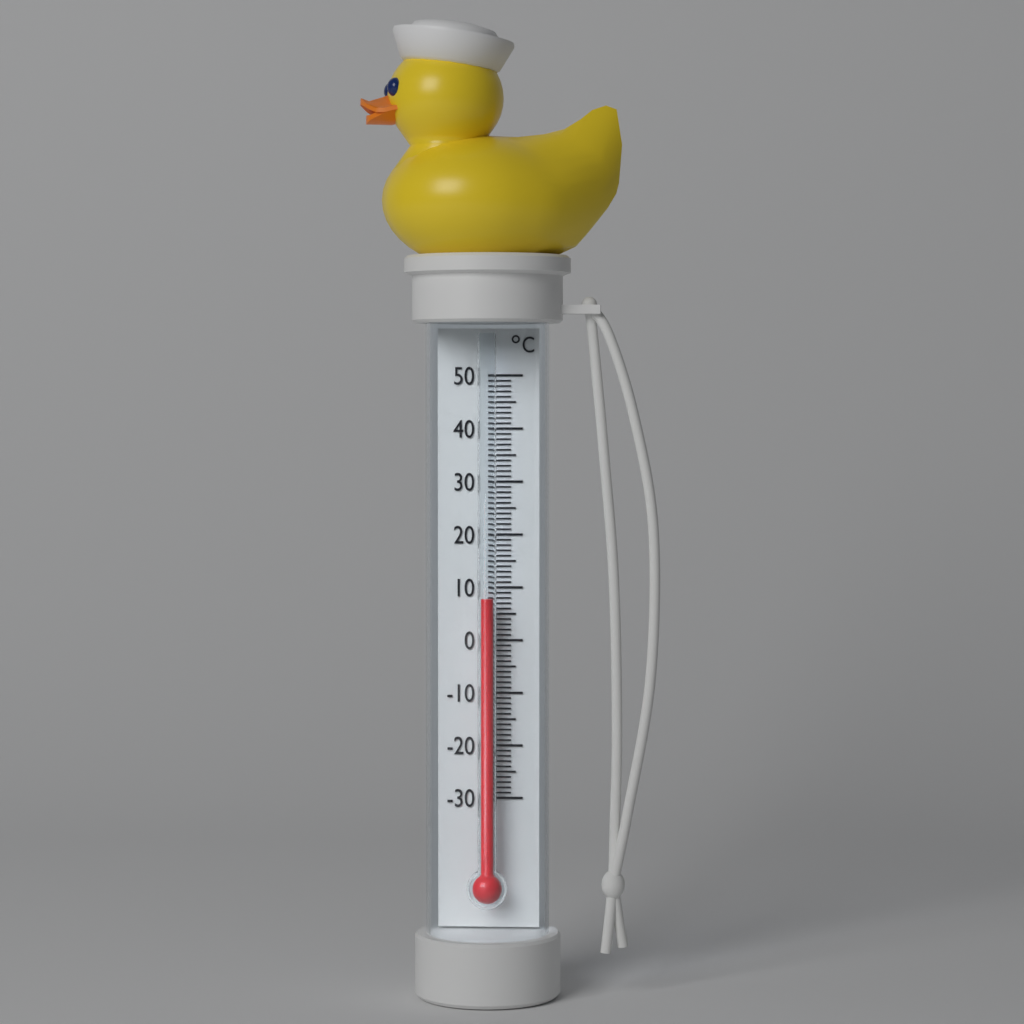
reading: 8 °C
